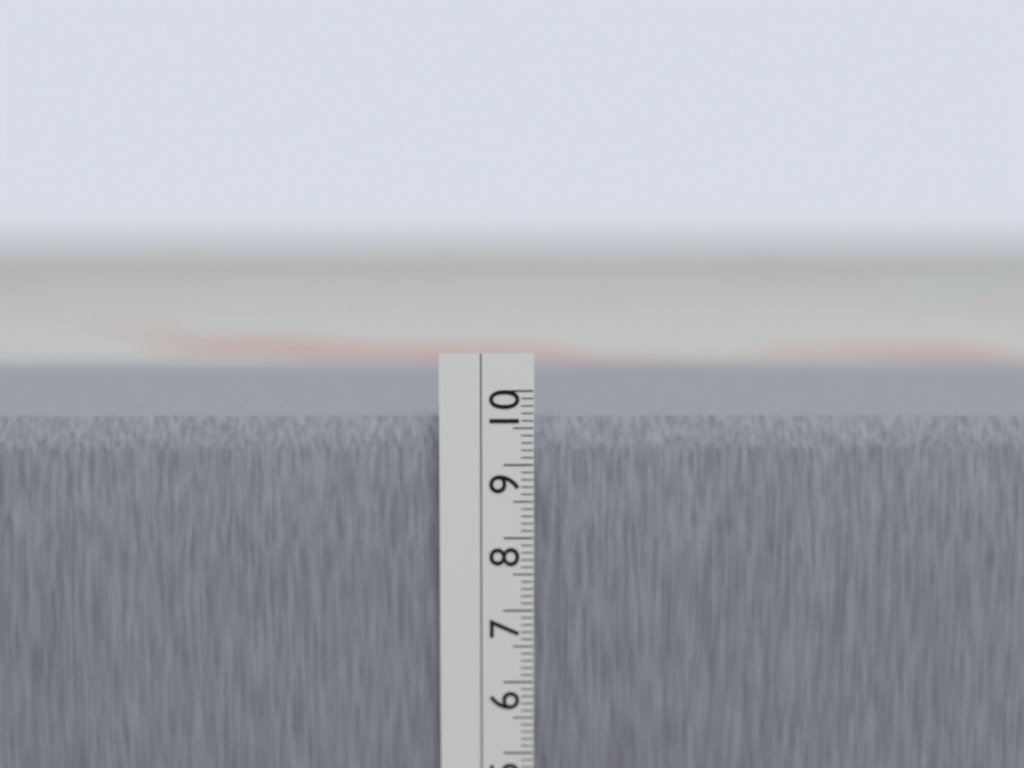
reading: 9.6 cm
